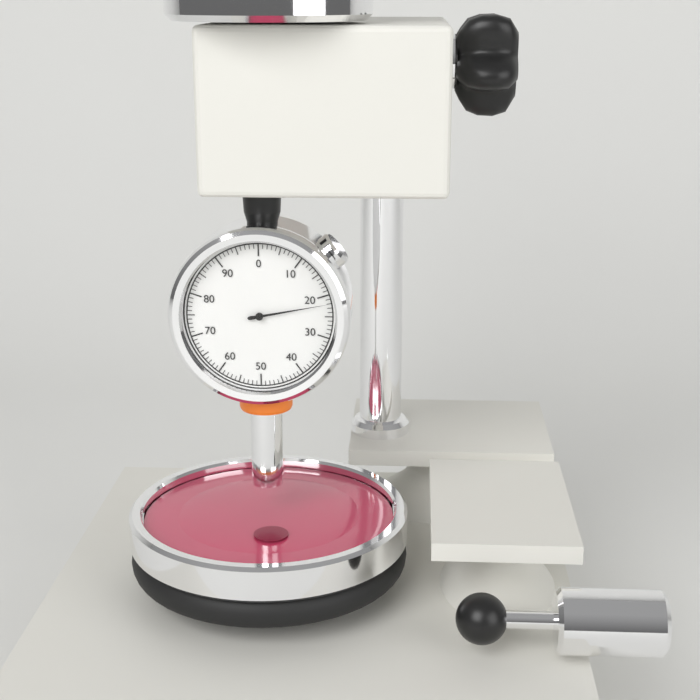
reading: 22 (no unit)
